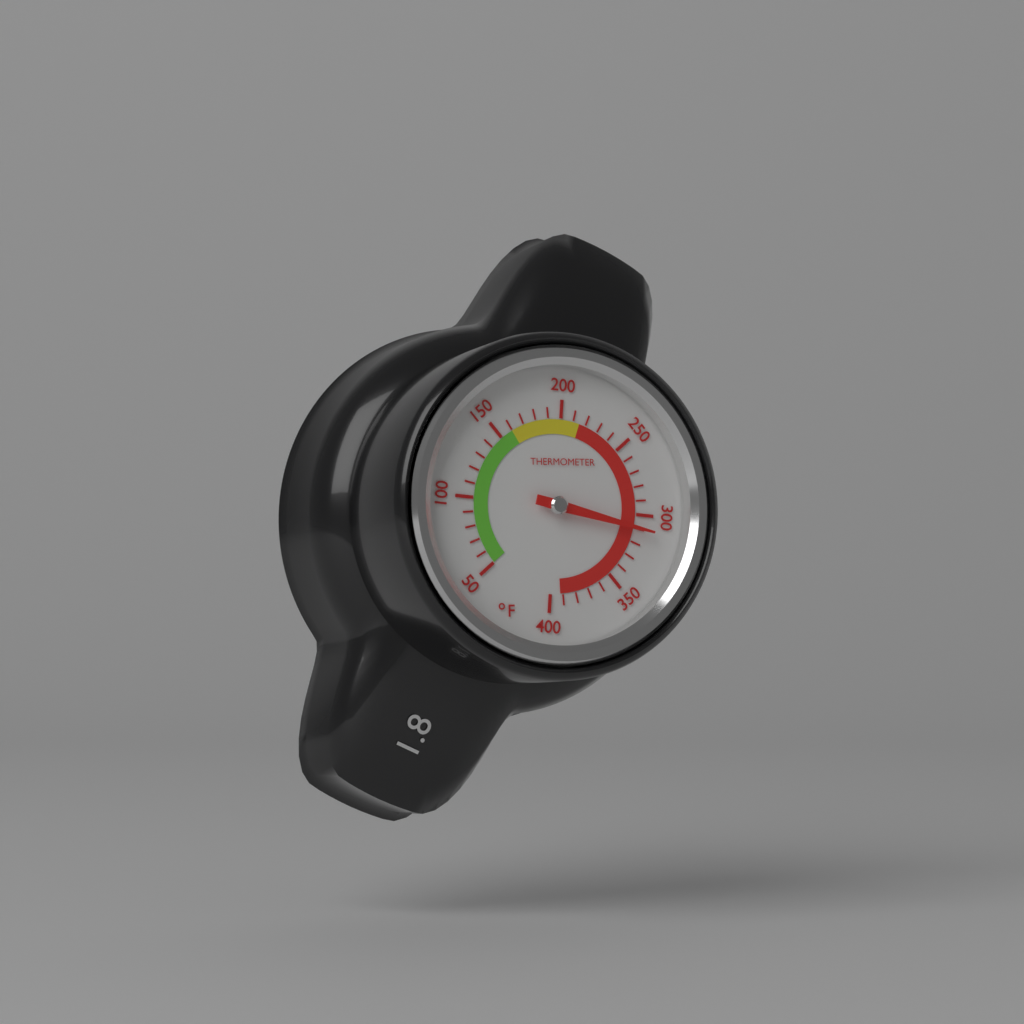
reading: 310 °F
